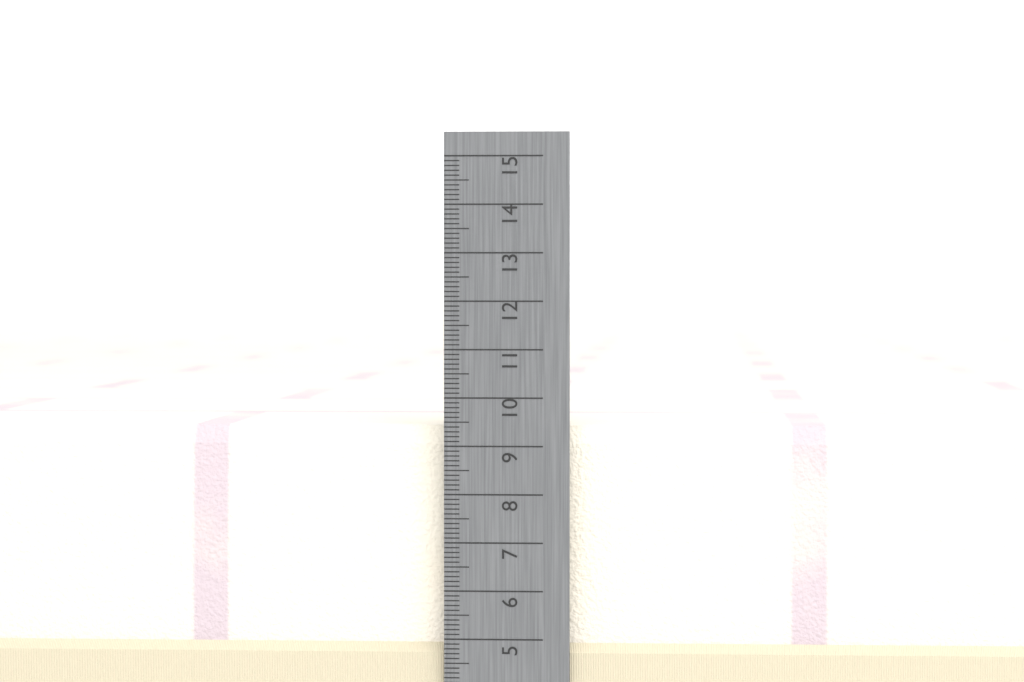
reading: 9.4 cm
